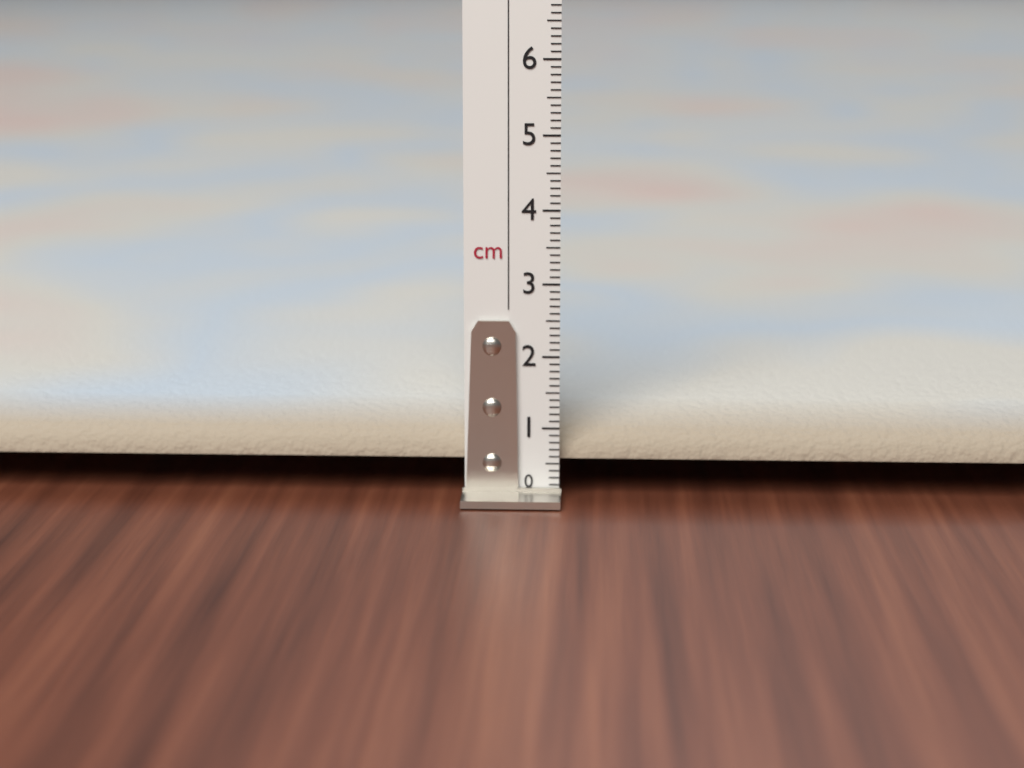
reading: 1.3 cm
